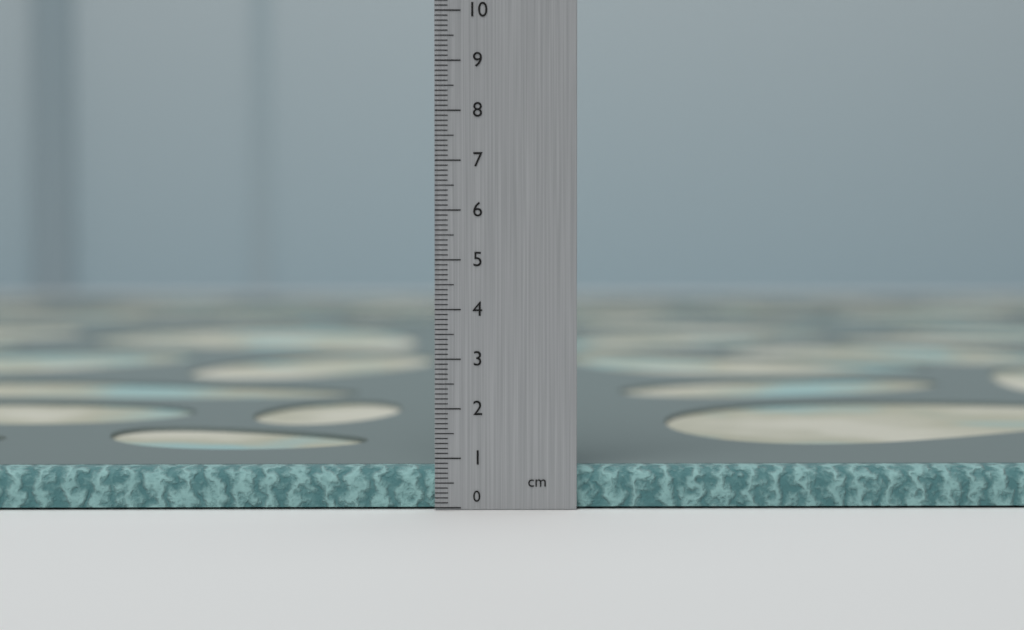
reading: 0.8 cm
